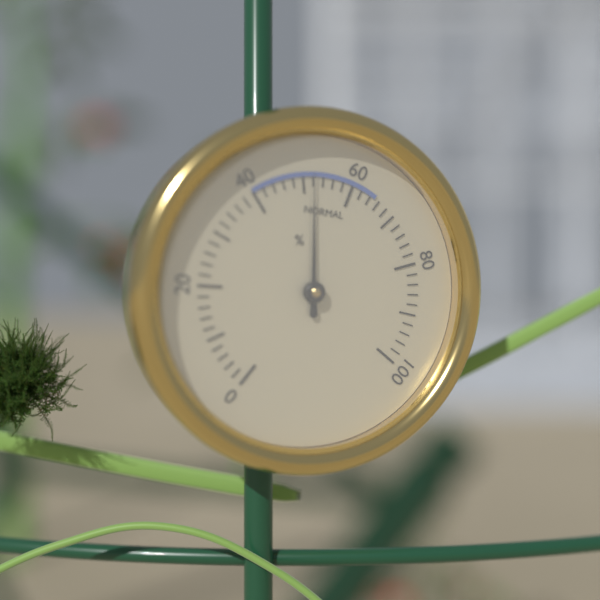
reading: 52 %
